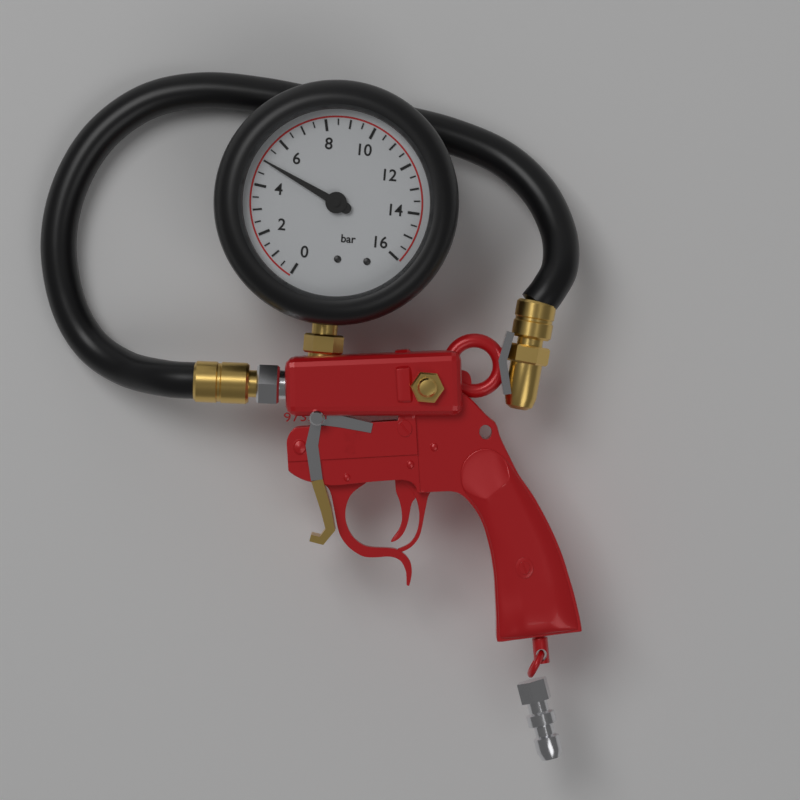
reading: 5.0 bar
